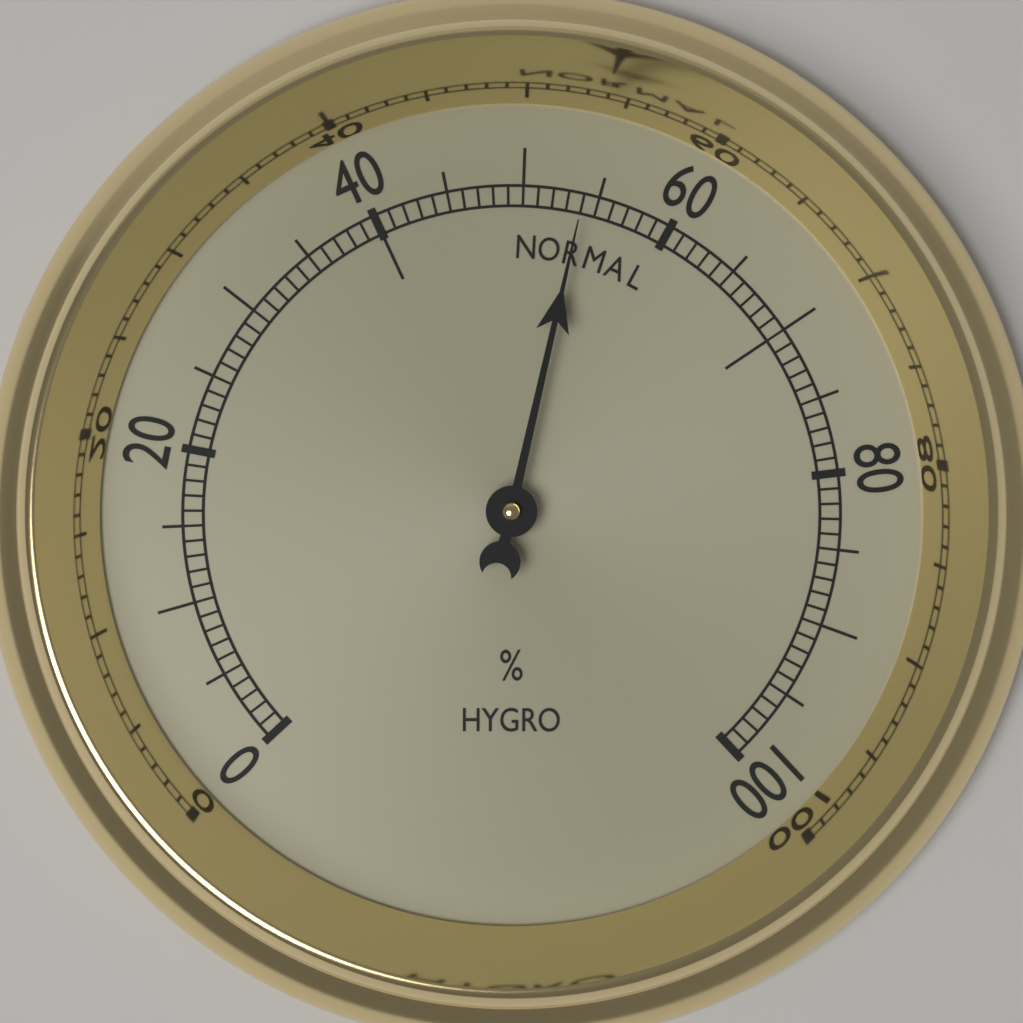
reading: 54 %
